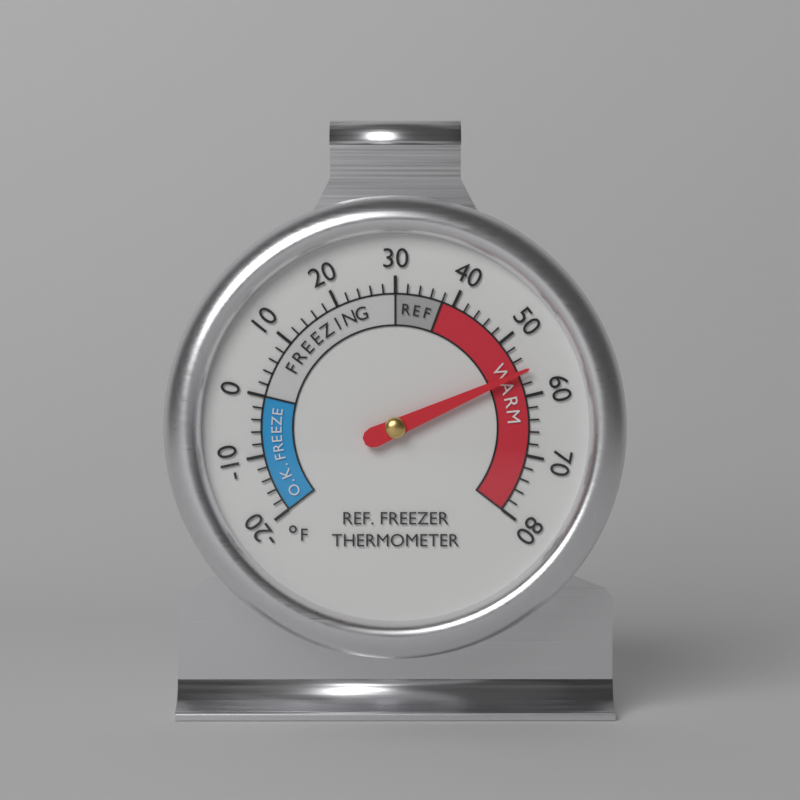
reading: 56 °F
